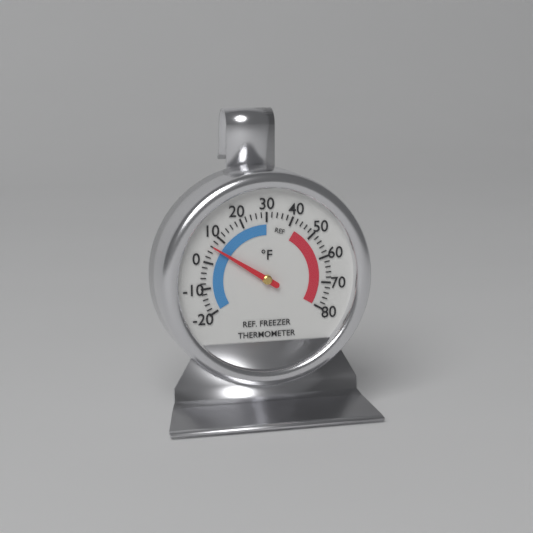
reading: 6 °F
